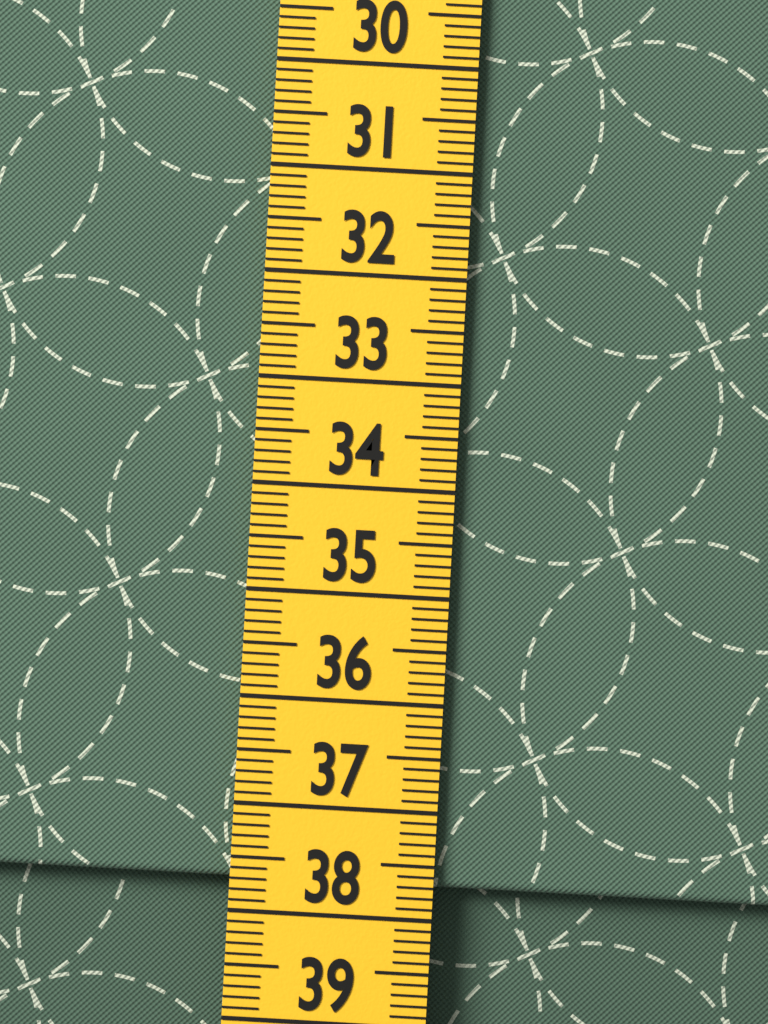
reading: 37.7 cm
